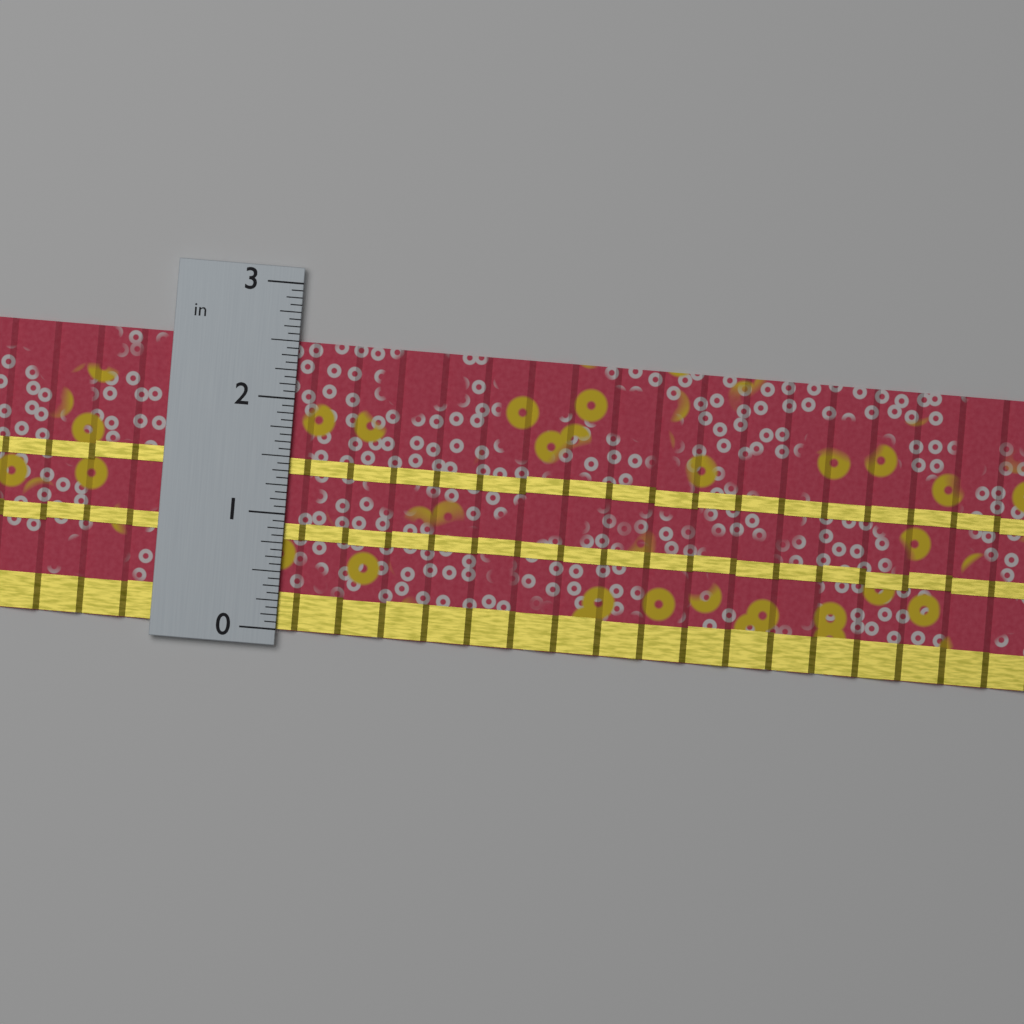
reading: 2.5000 in
